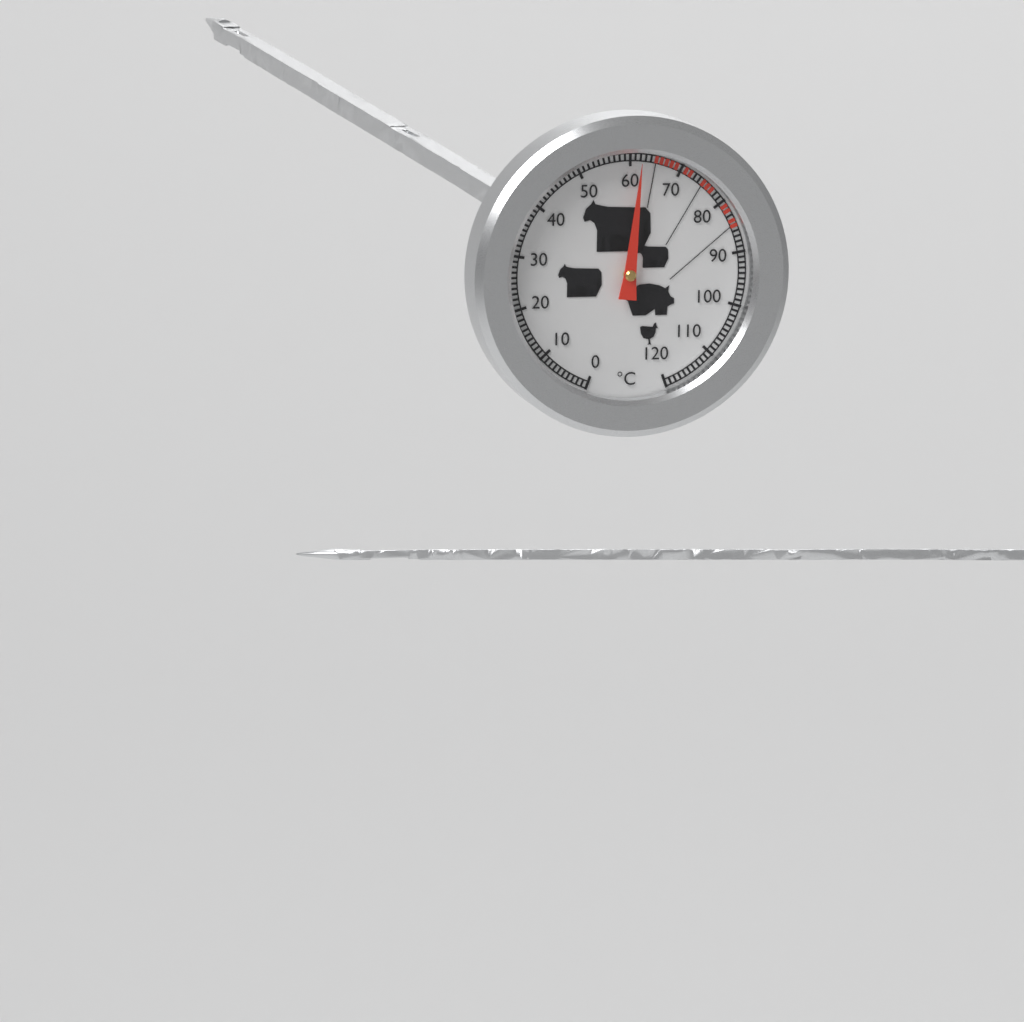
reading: 62 °C
